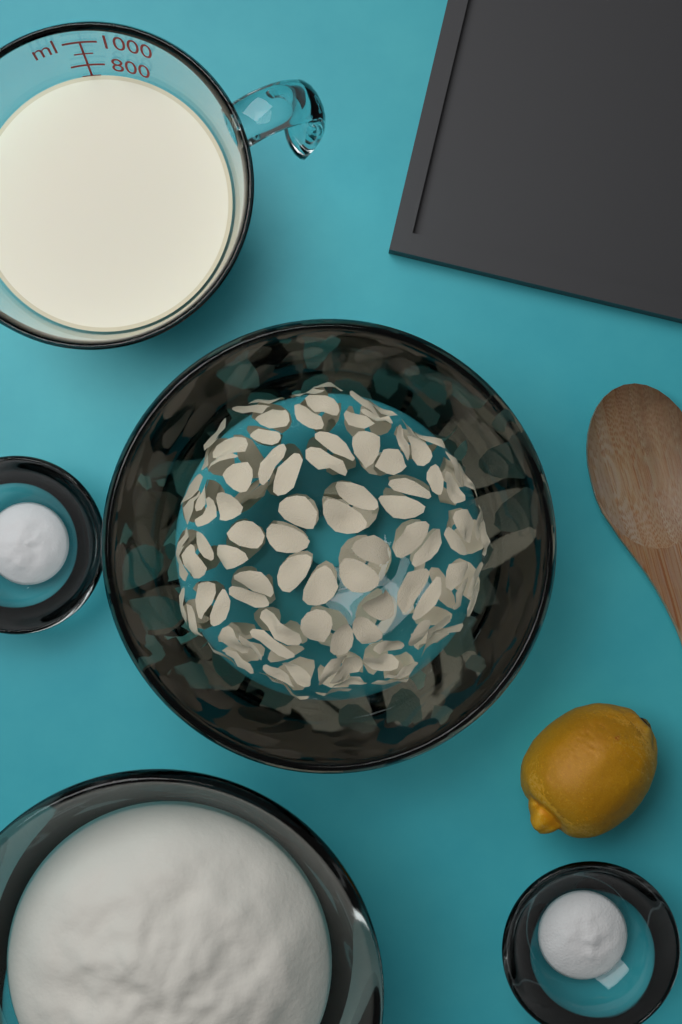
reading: 700 ml
